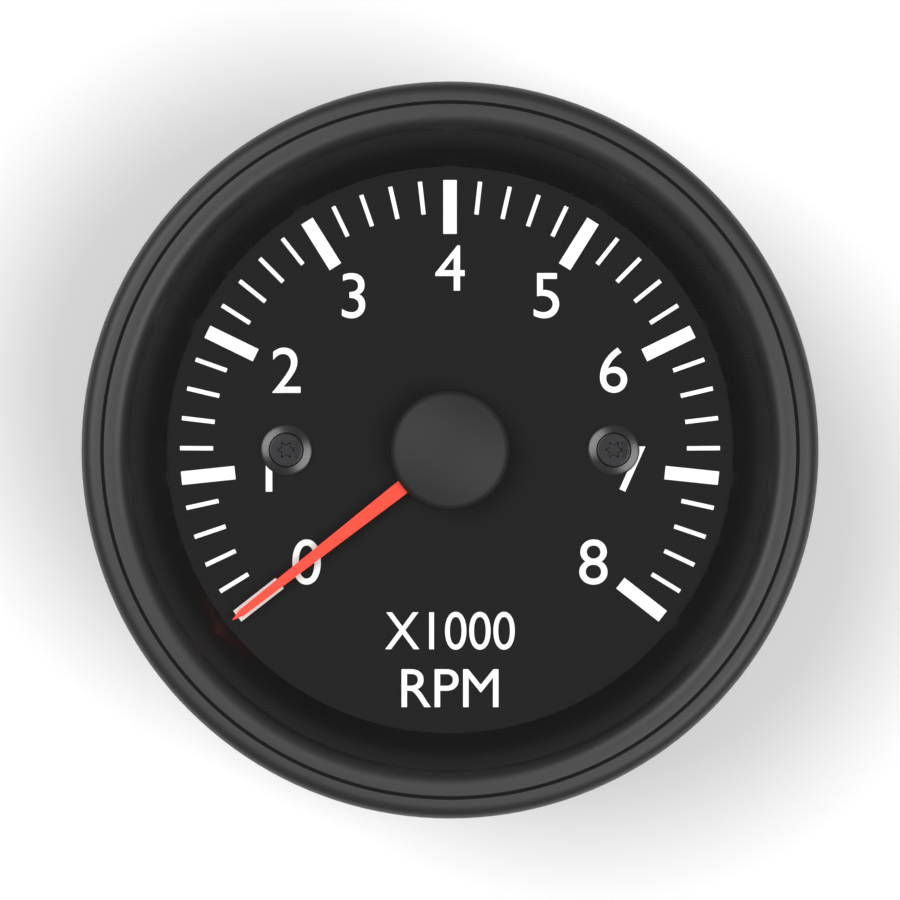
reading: 0 RPM
